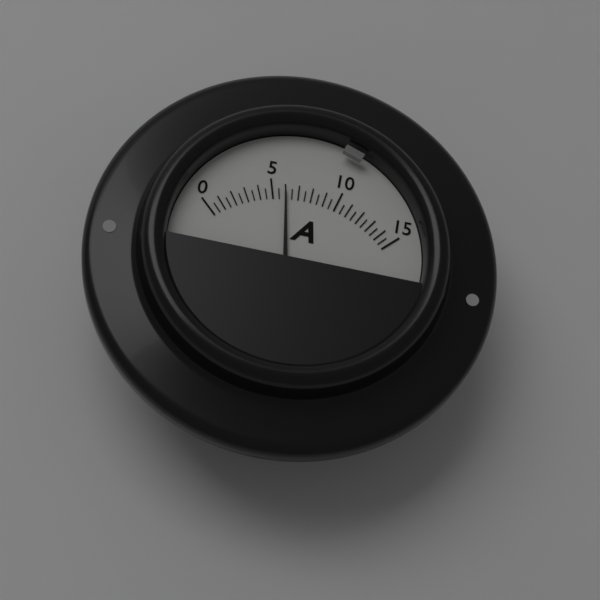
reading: 6.0 A
